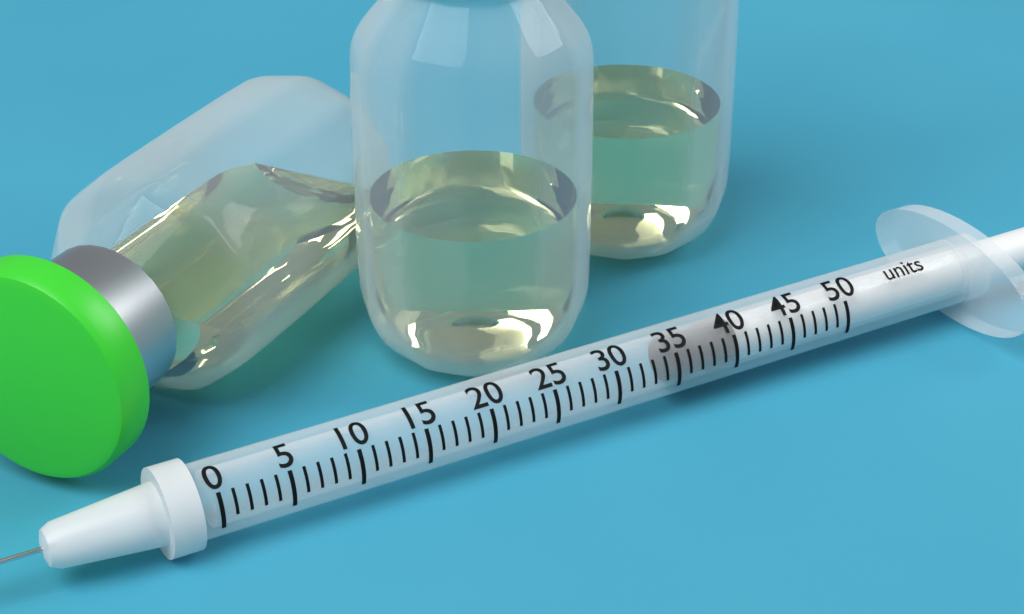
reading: 35 units
